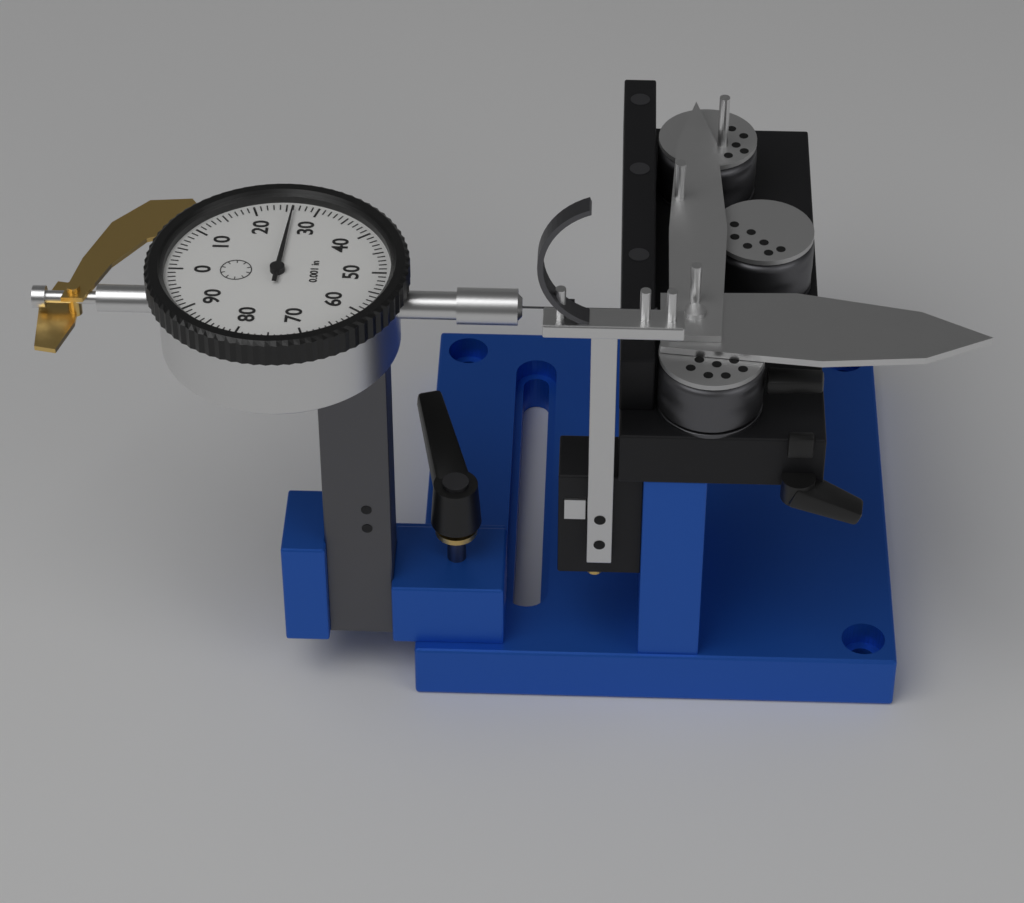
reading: 0.026 in
